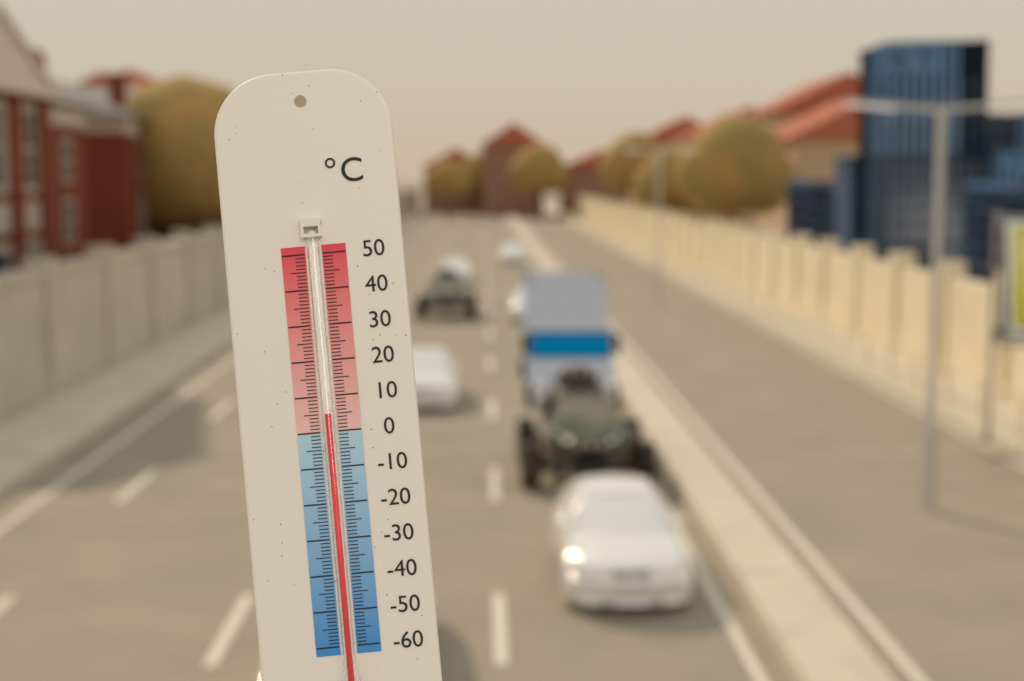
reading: 5 °C
